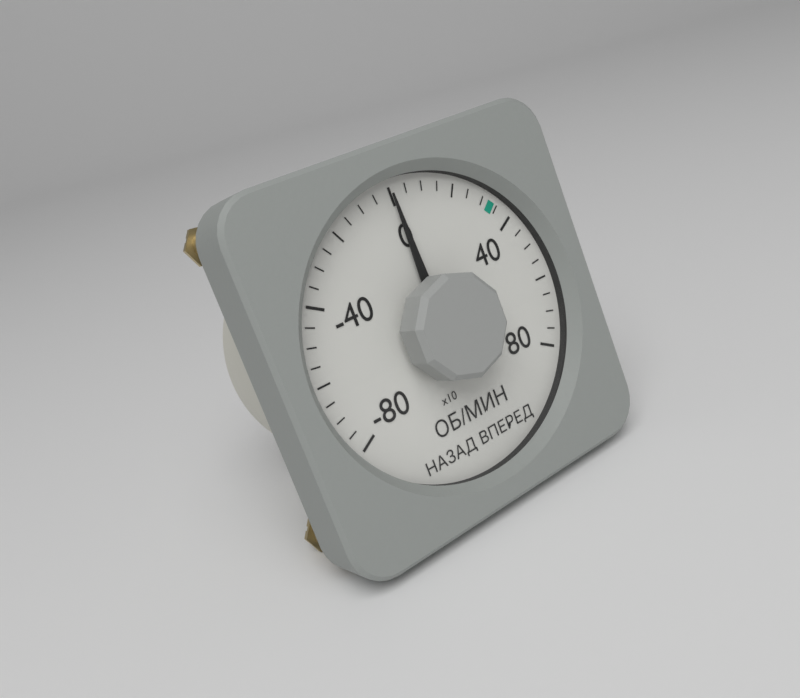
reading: 0 об/мин
